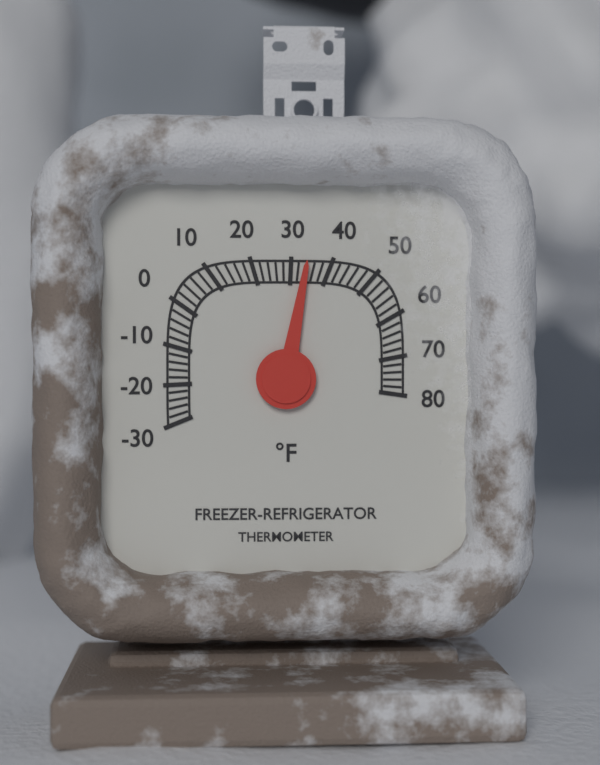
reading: 34 °F
